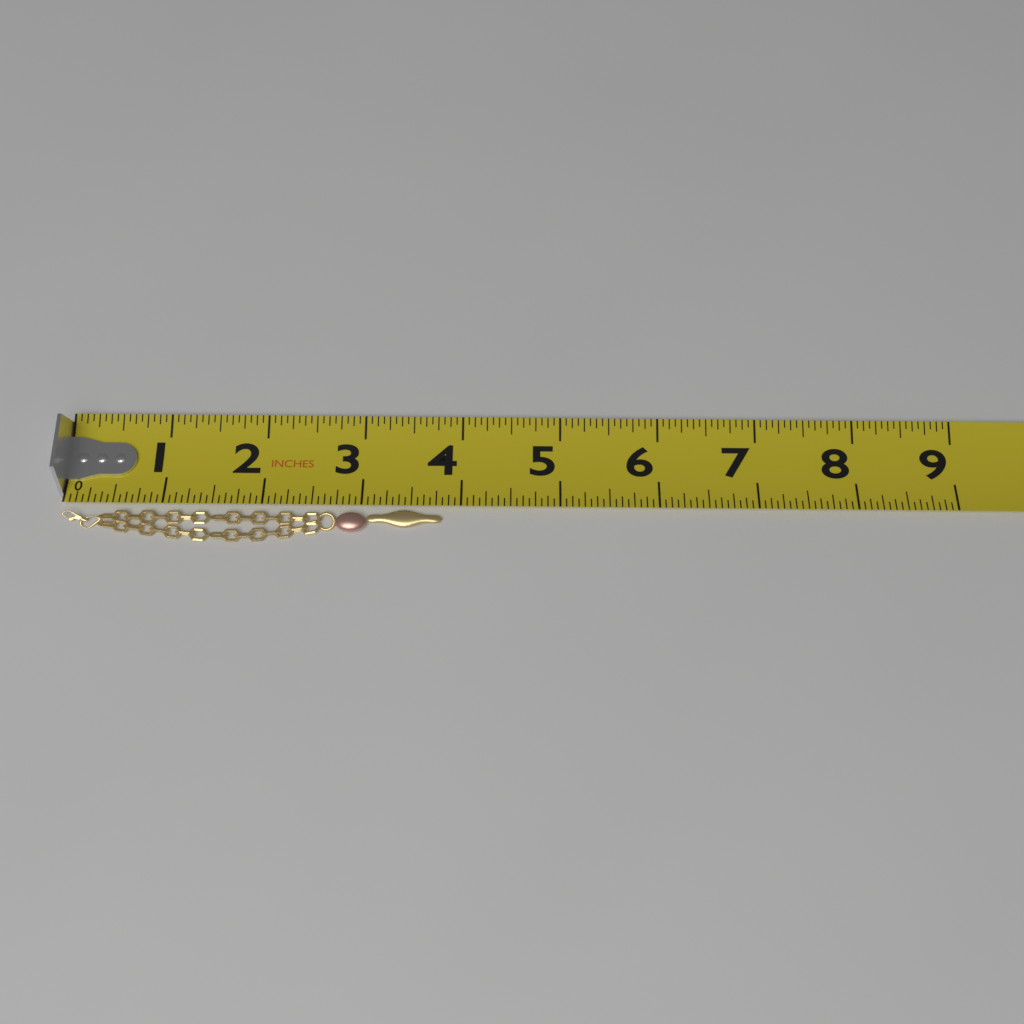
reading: 3.8125 in
